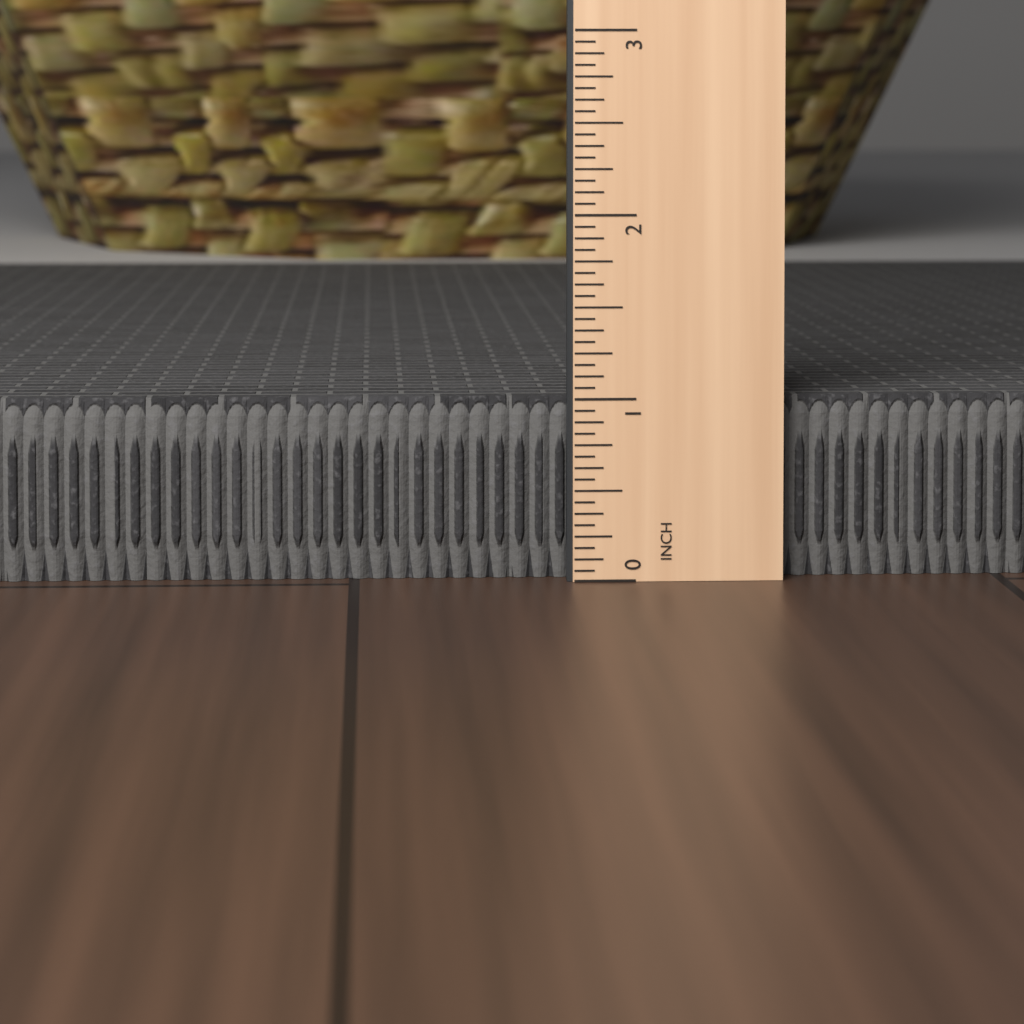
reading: 1.0000 in
